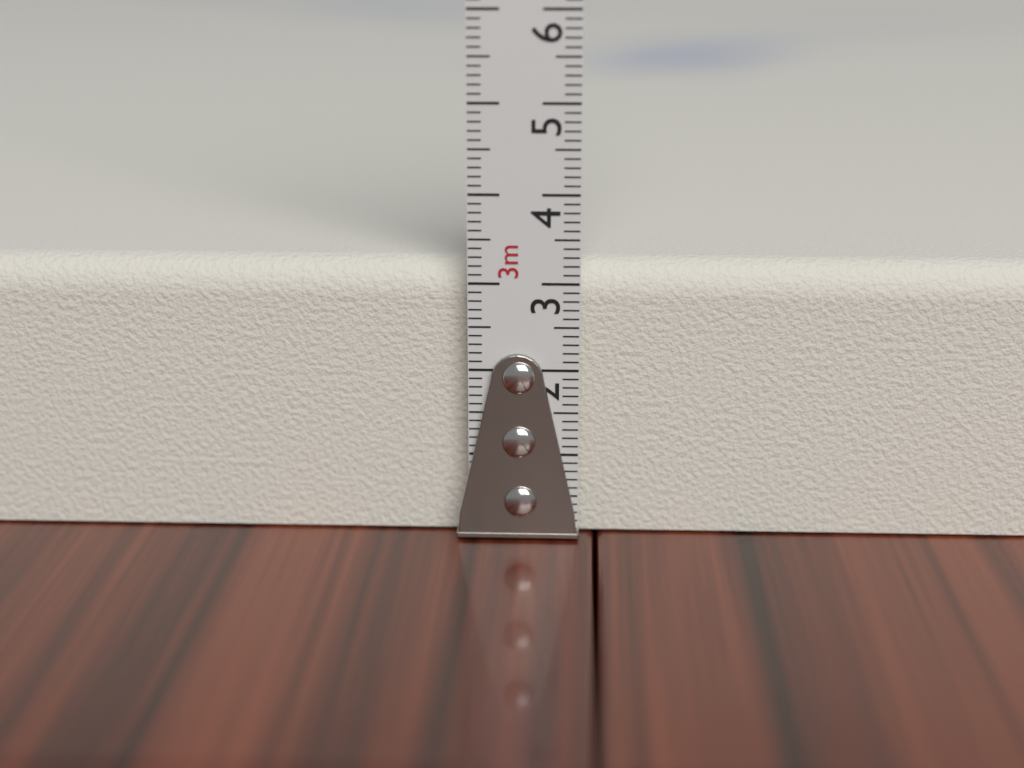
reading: 3.2 cm
